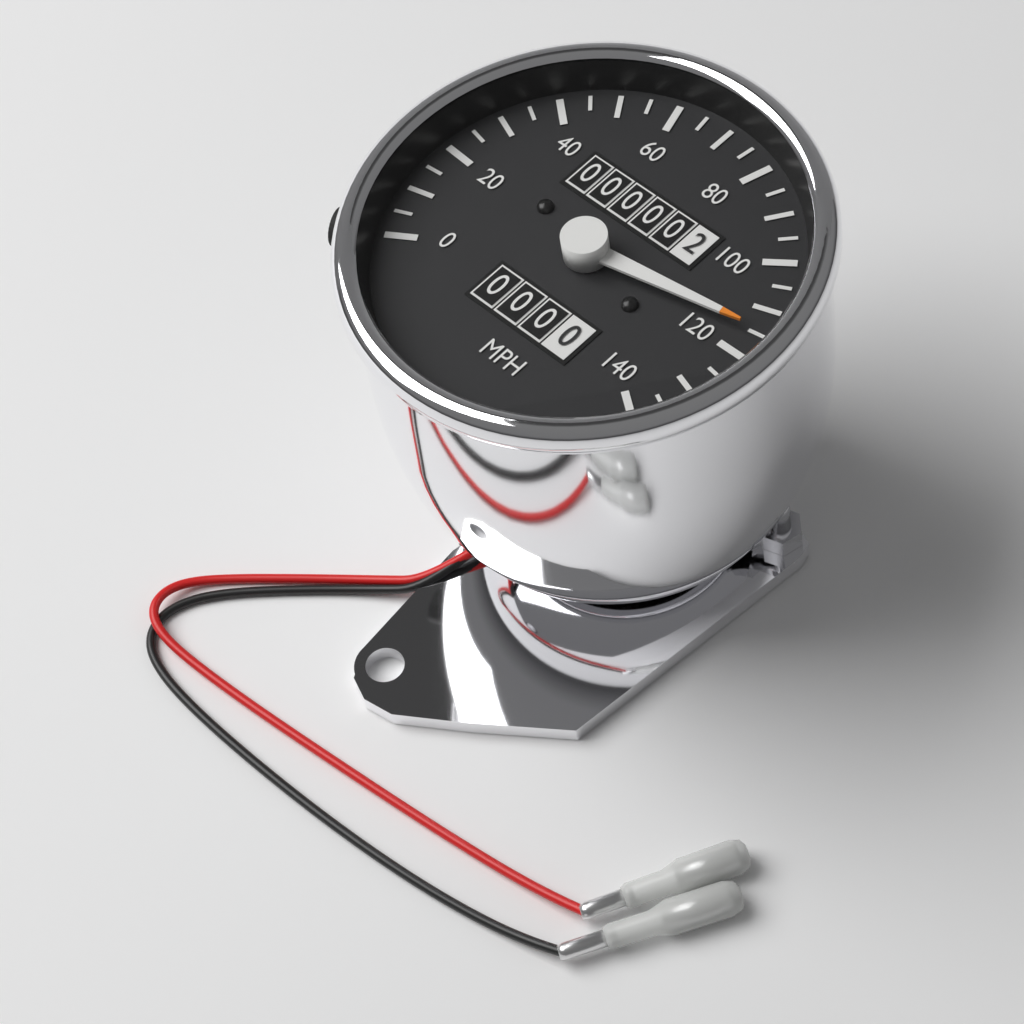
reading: 115 mph
